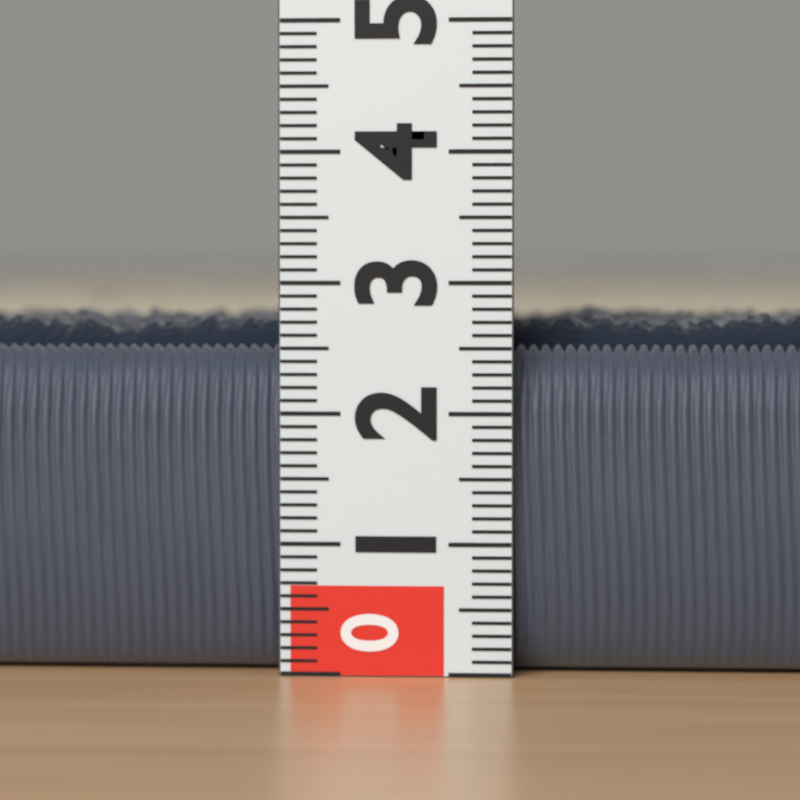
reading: 2.8 (no unit)
